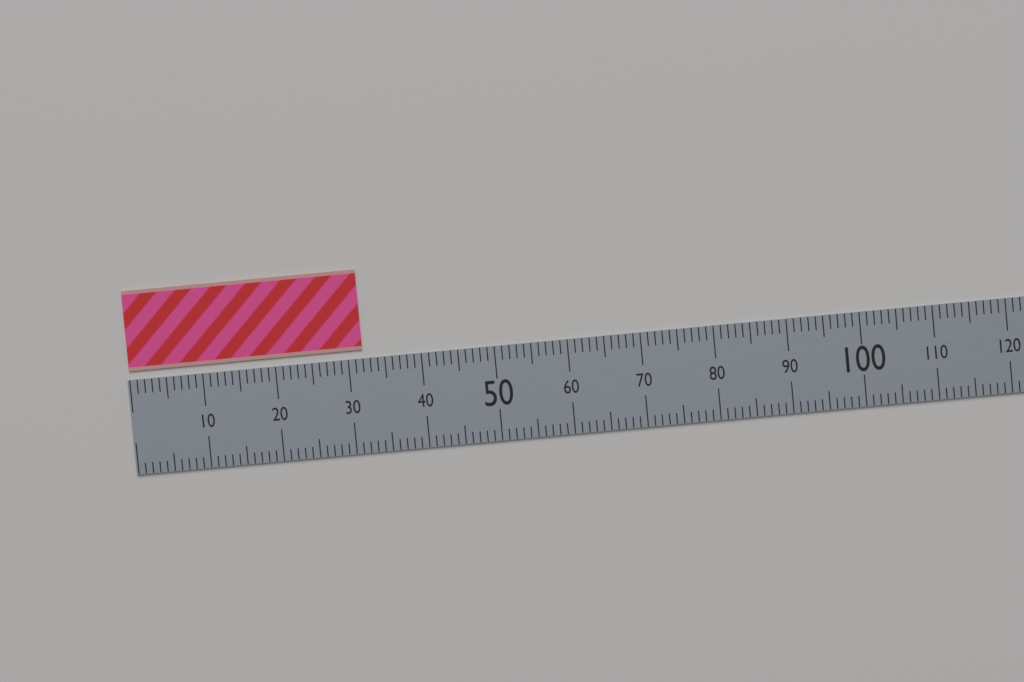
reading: 32 (no unit)
